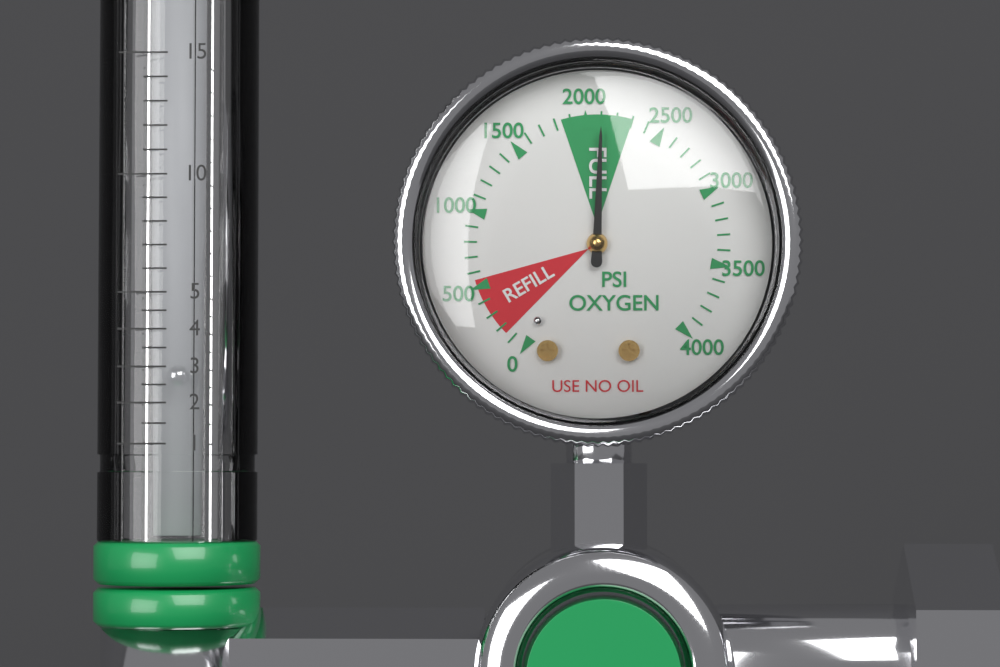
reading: 2100 psi
